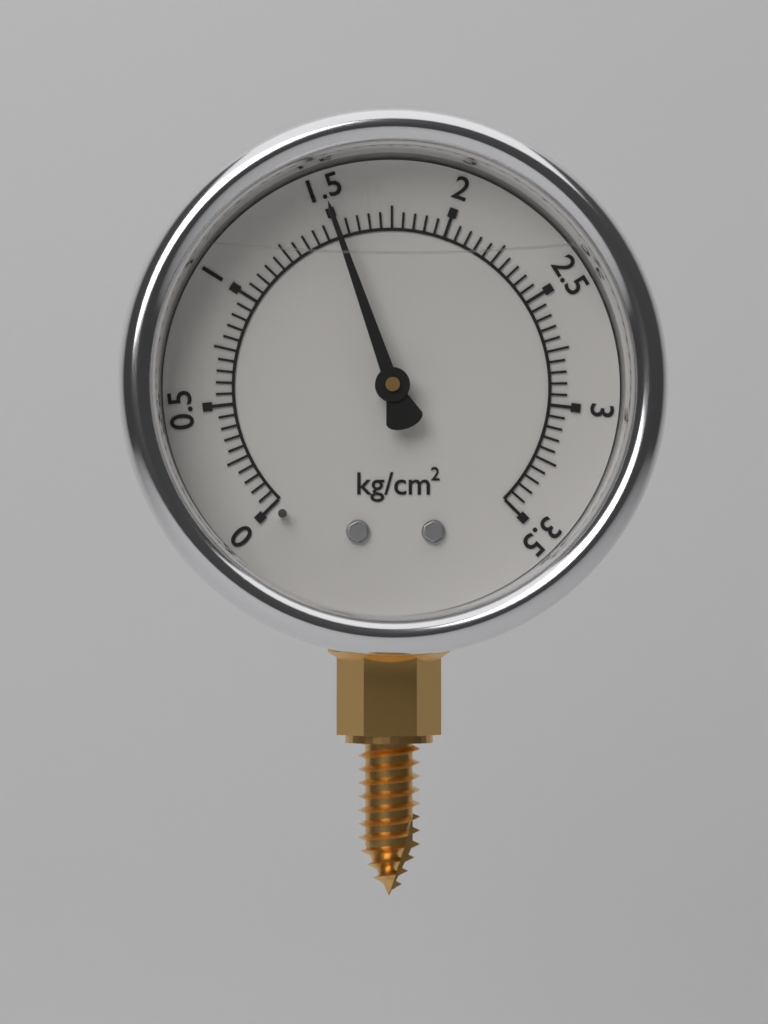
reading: 1.50 kg/cm²
